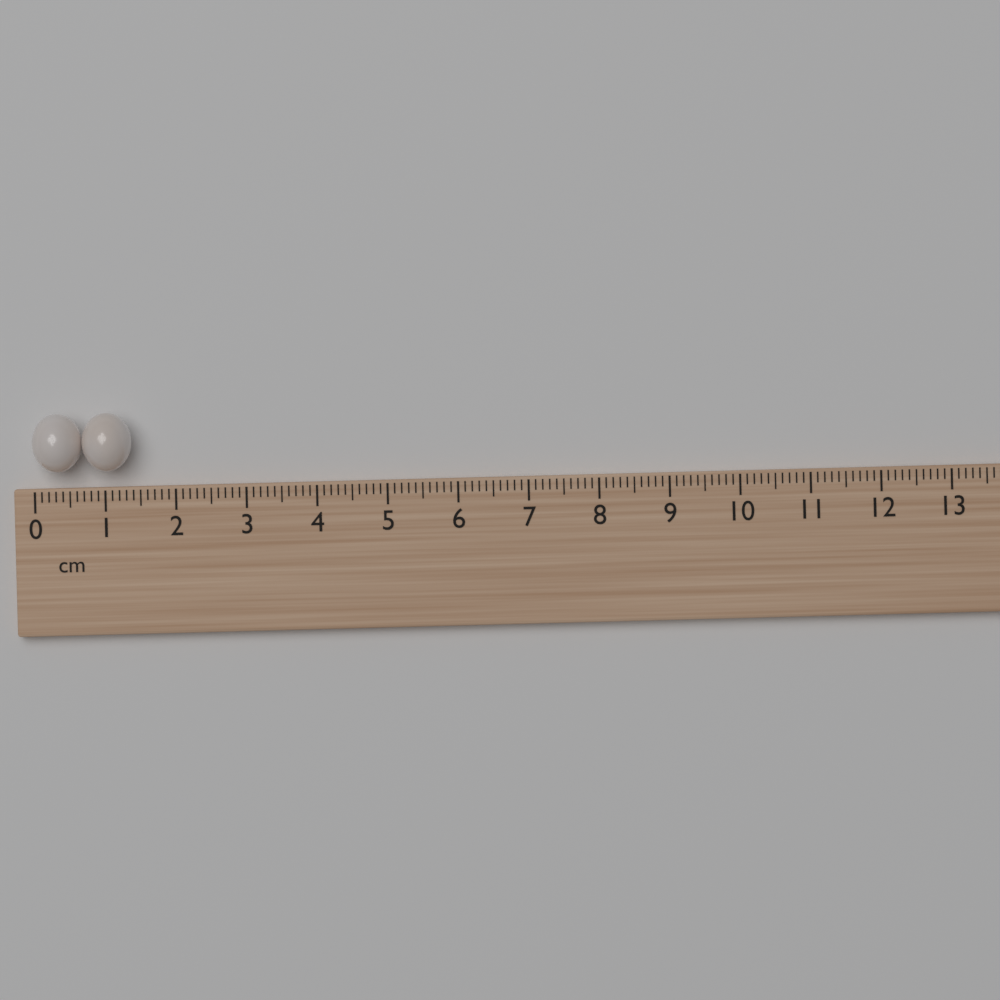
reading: 1.4 cm
